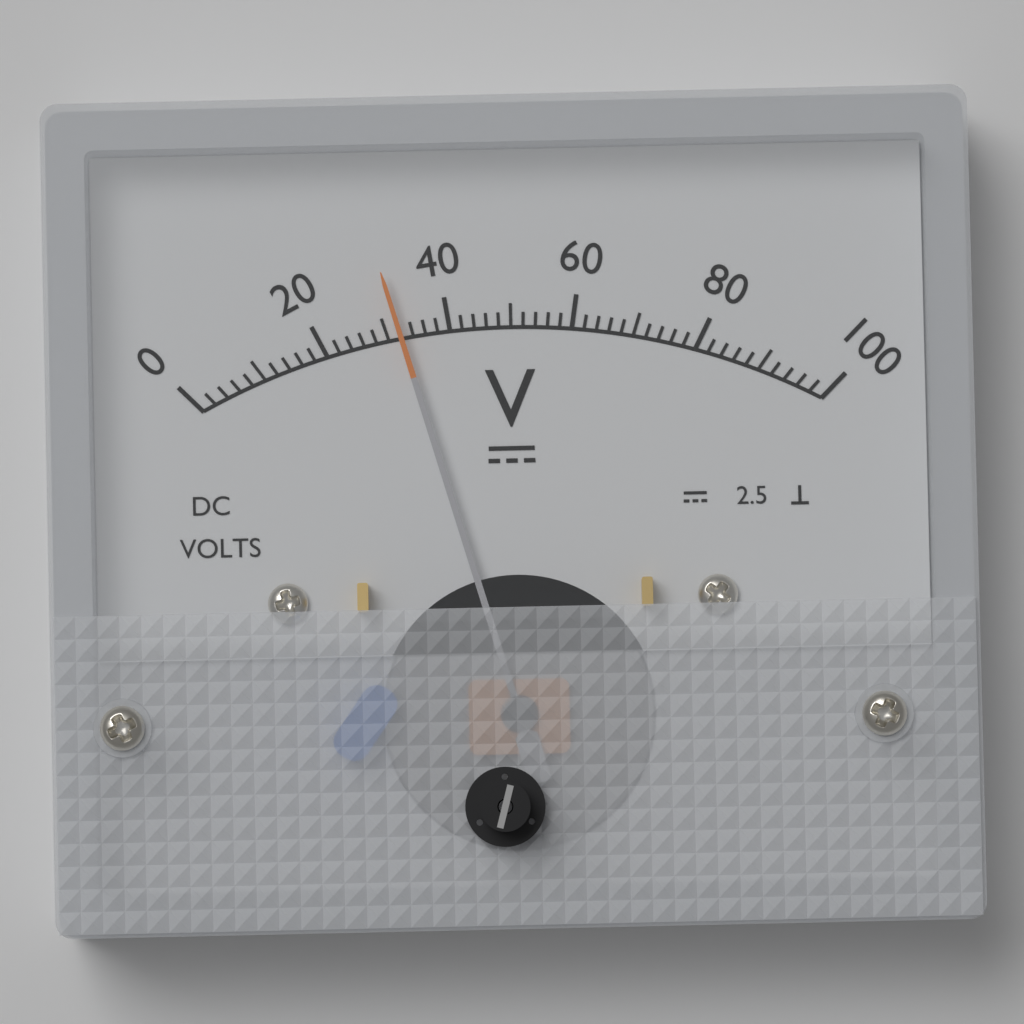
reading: 32 V
